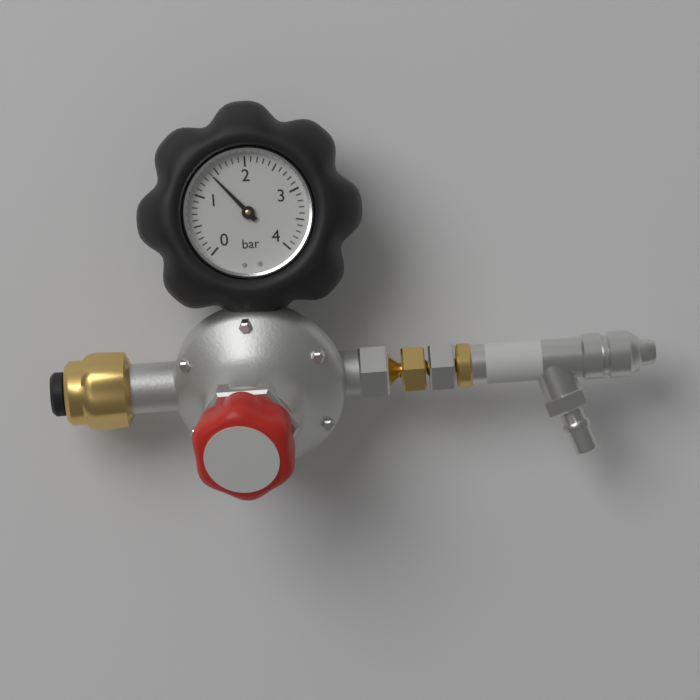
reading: 1.4 bar
